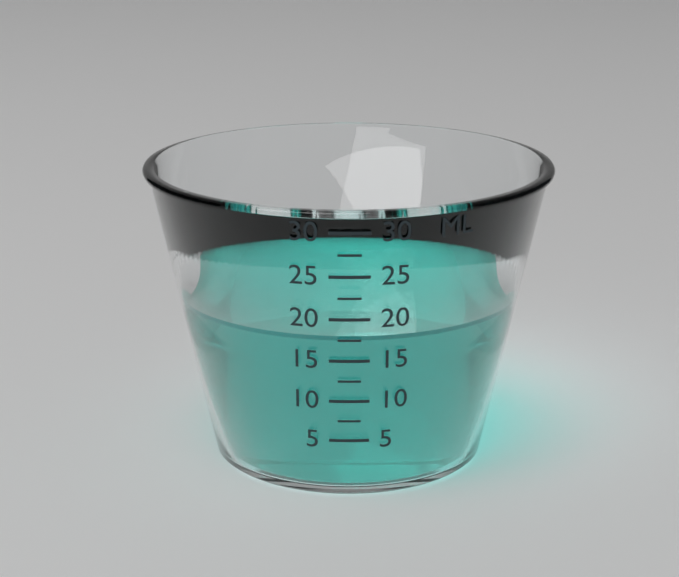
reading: 18.0 ml
